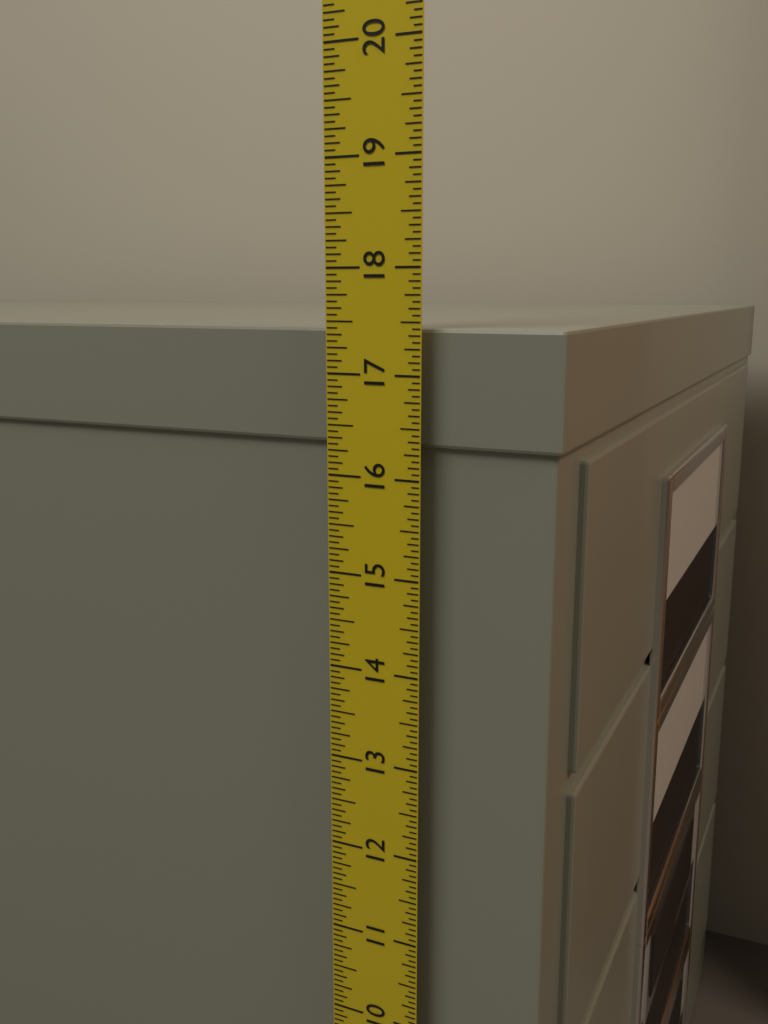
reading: 17.4375 in
